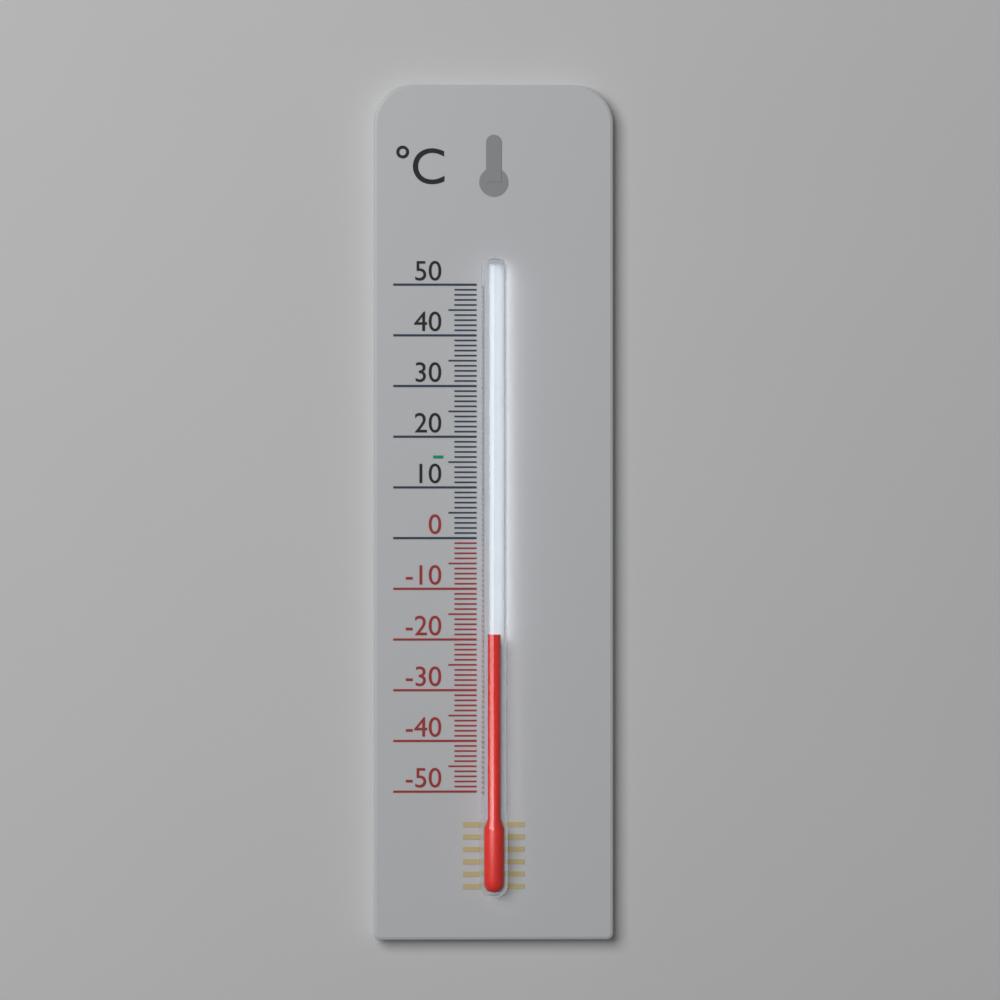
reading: -19 °C
